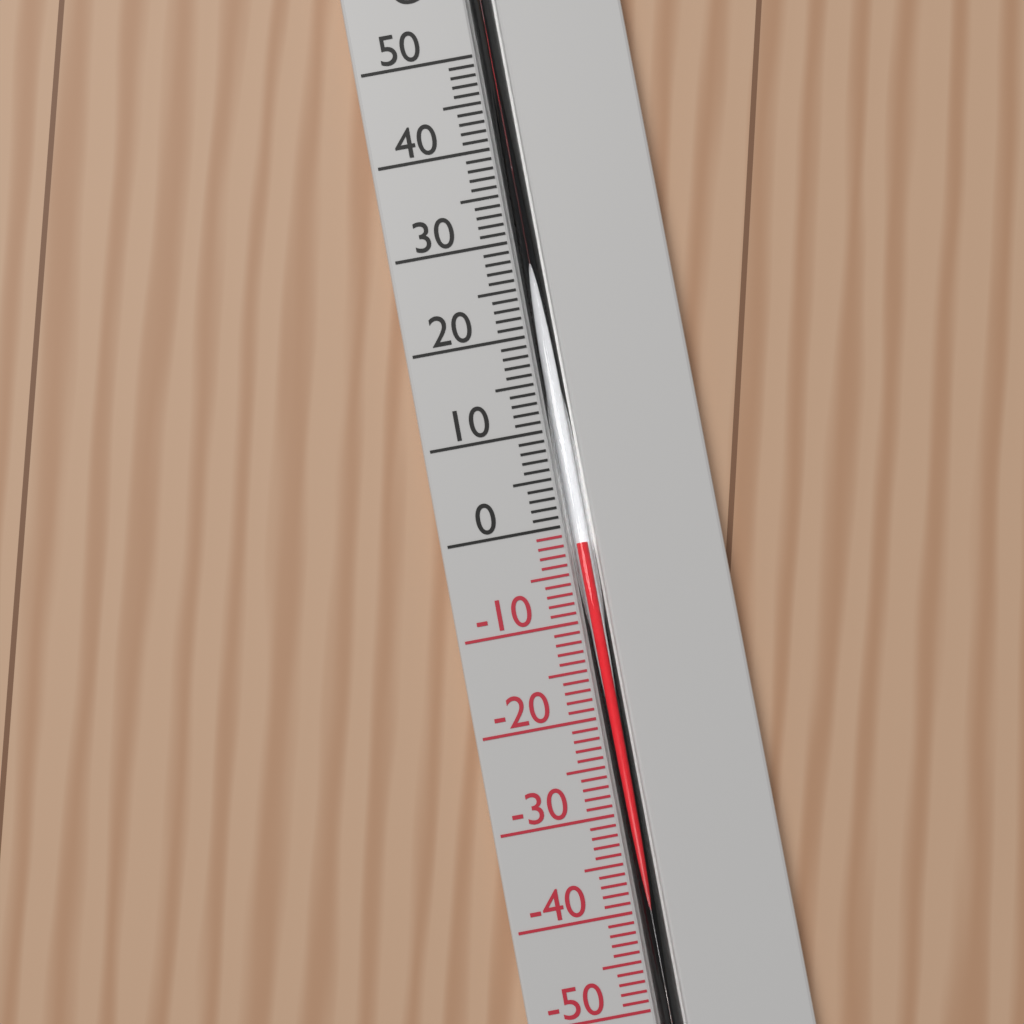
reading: -2 °C
